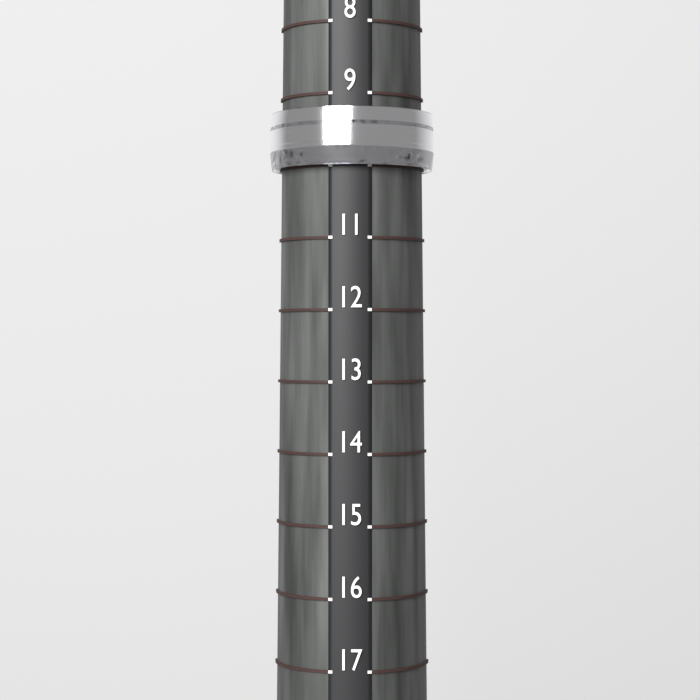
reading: 10 (no unit)
